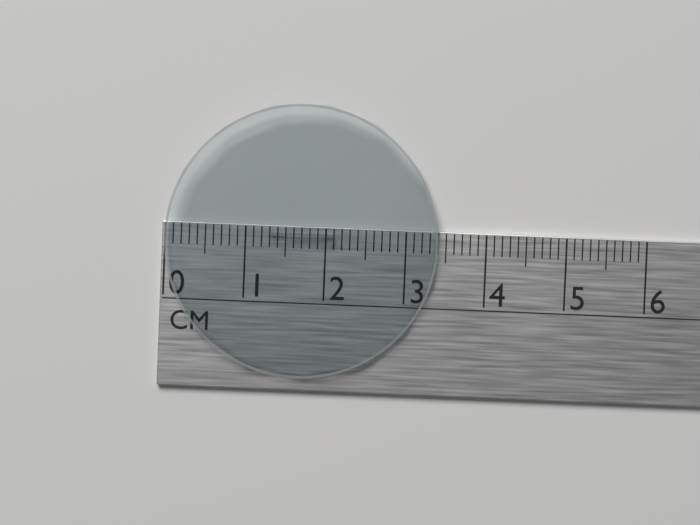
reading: 3.4 cm
